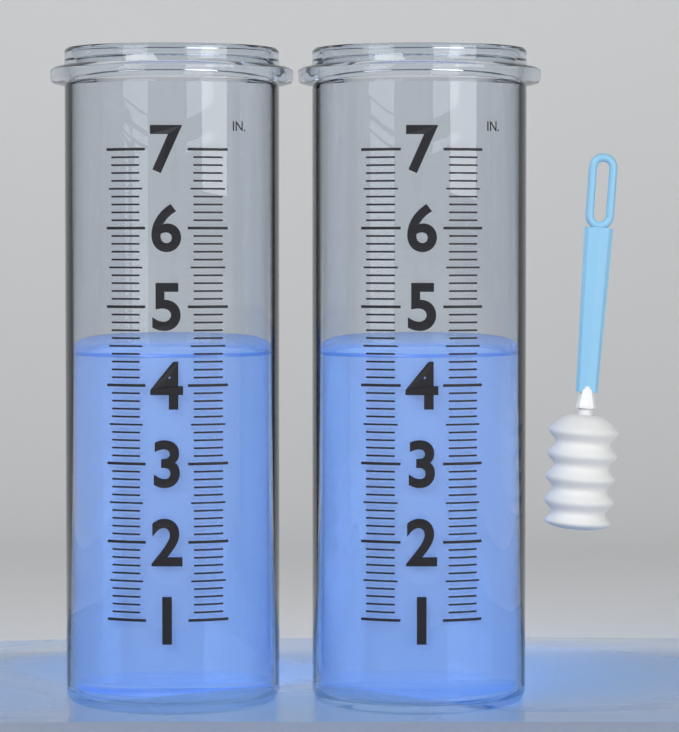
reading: 4.4 in
